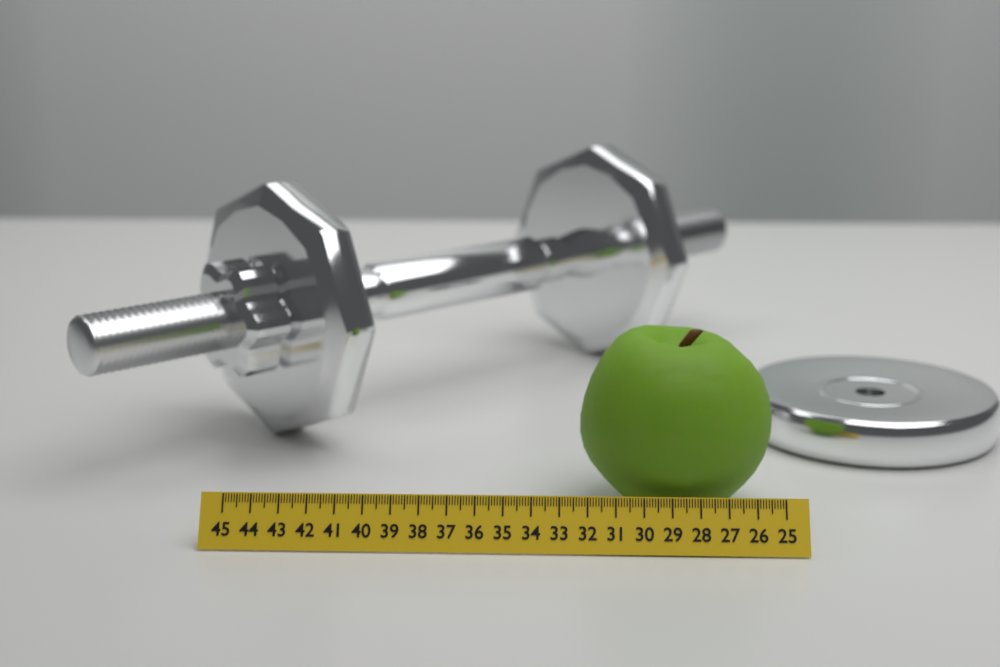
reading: 32.2 (no unit)
